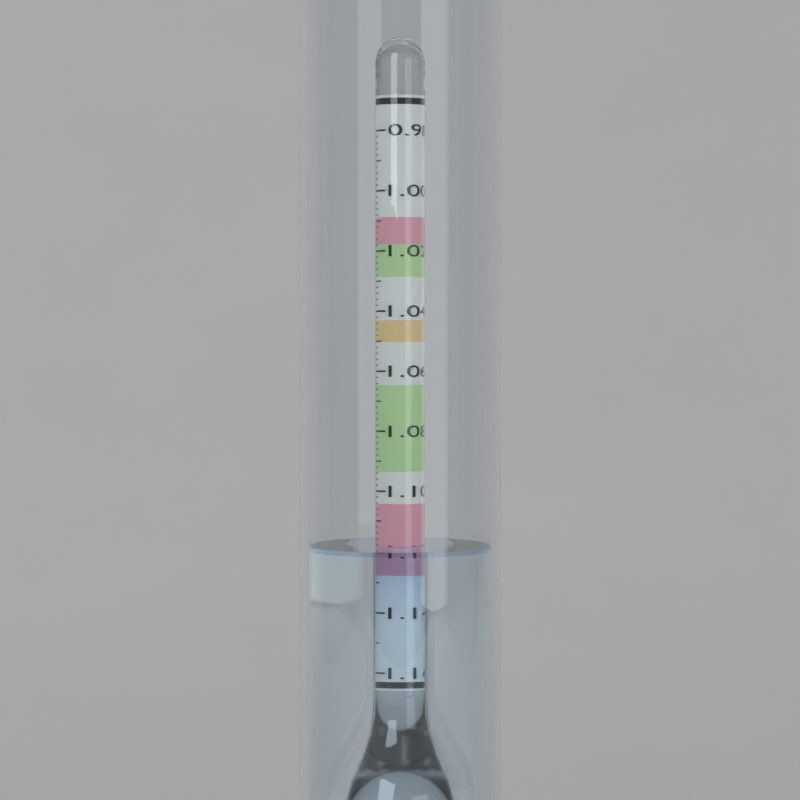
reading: 1.118 (no unit)
